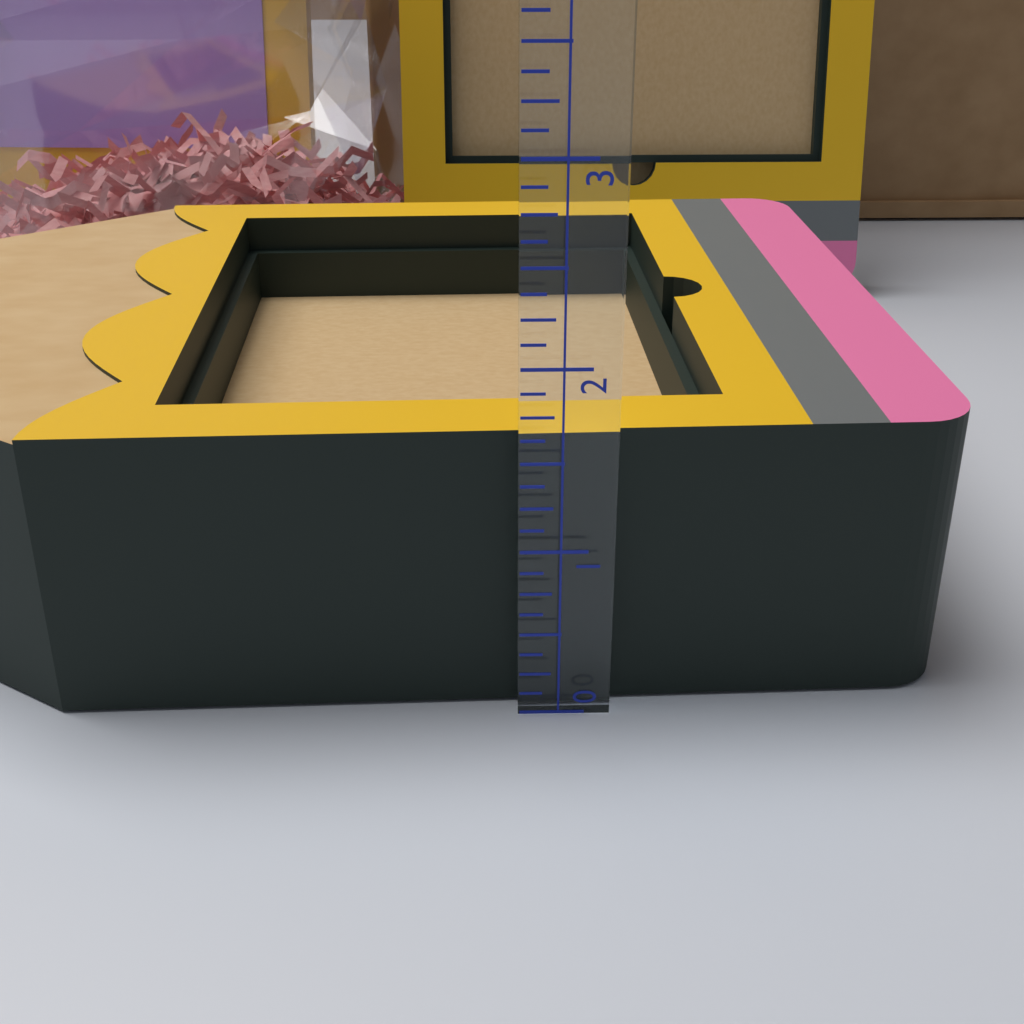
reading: 1.625 (no unit)
